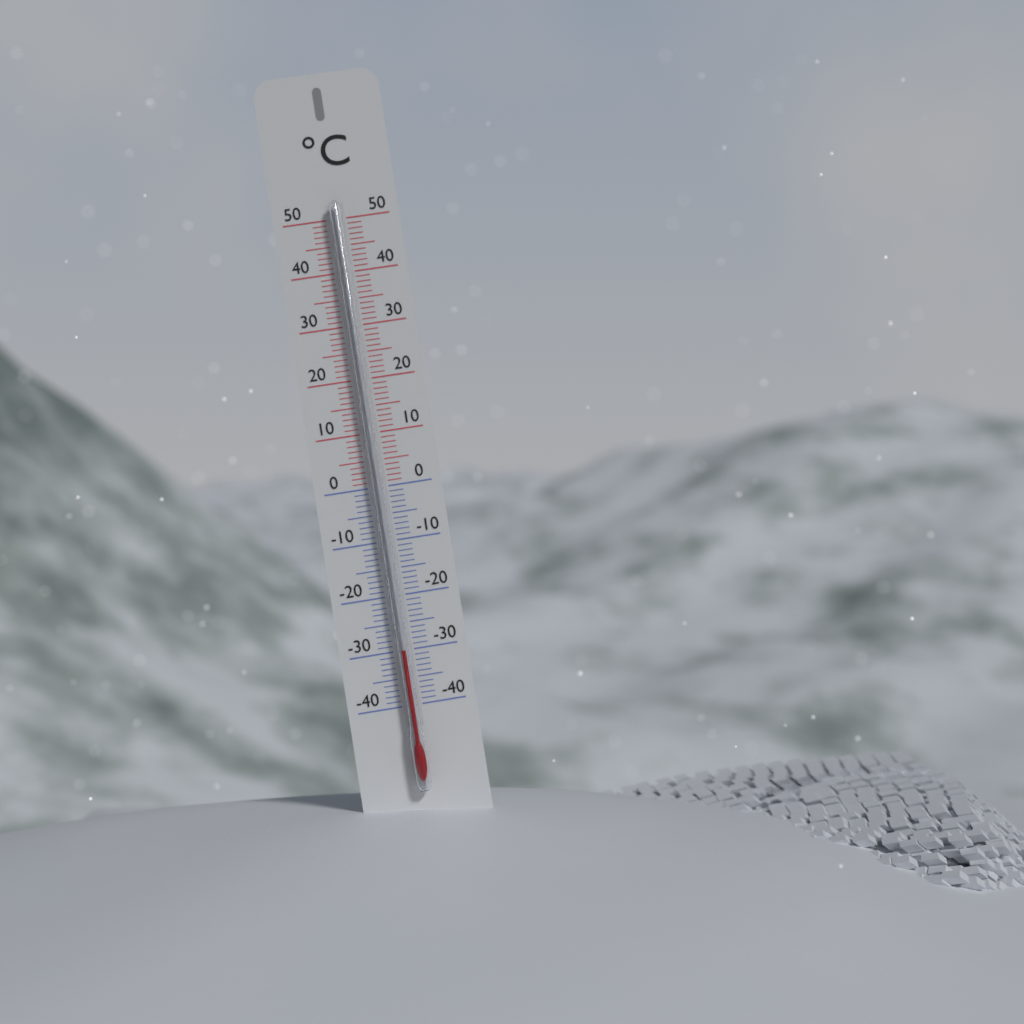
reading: -30 °C
